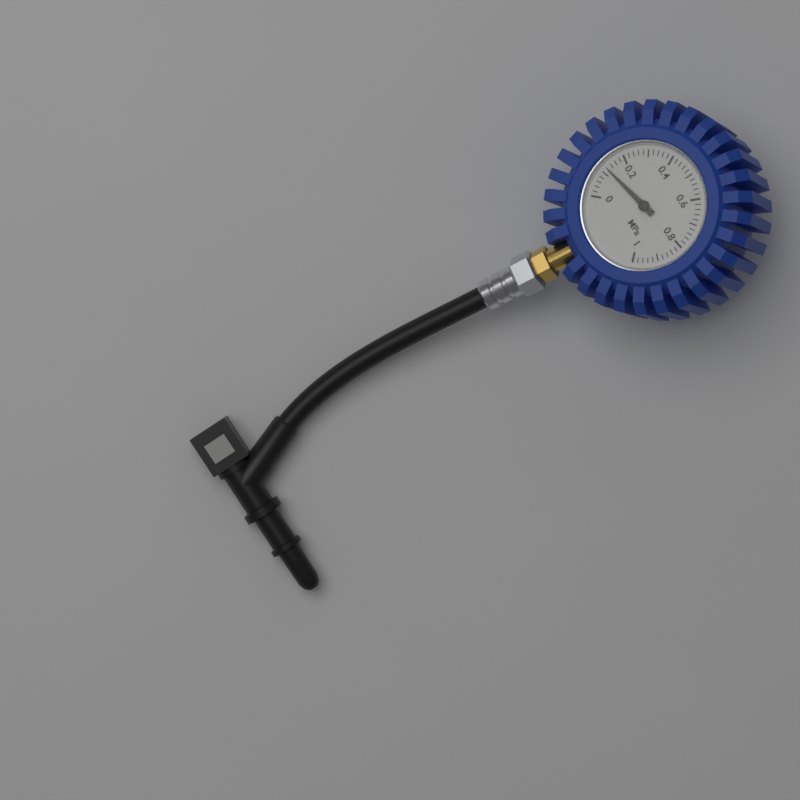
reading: 0.12 MPa
